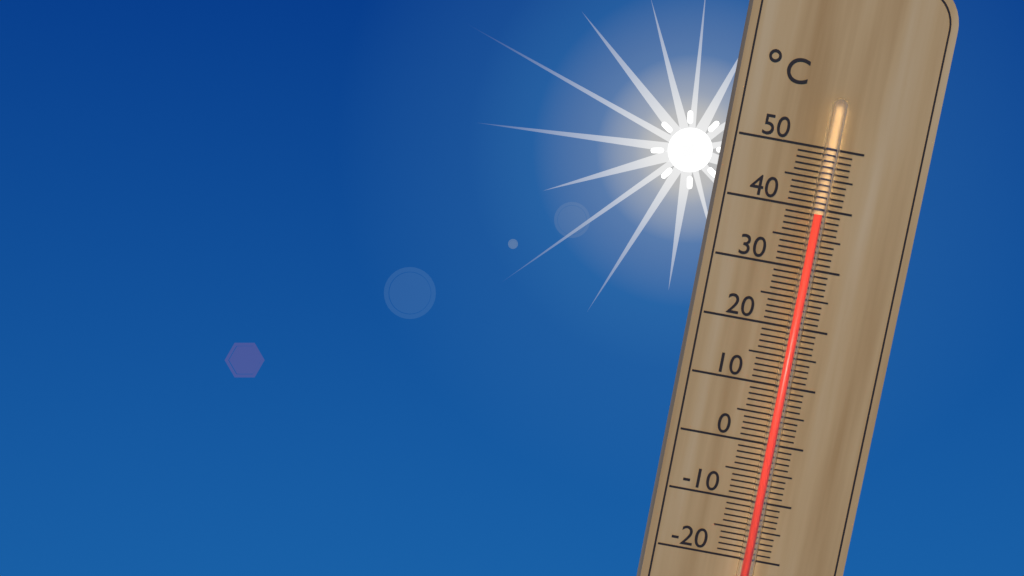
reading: 39 °C
